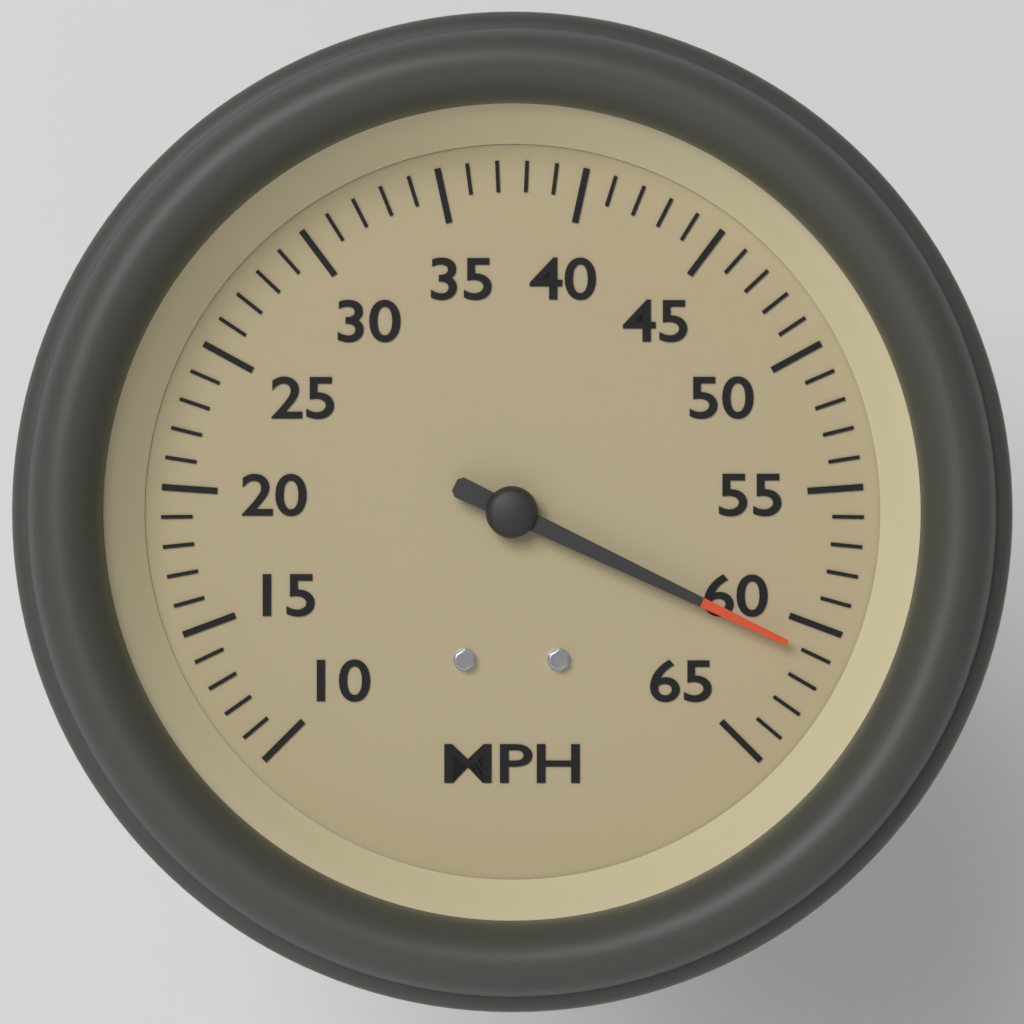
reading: 61 MPH
